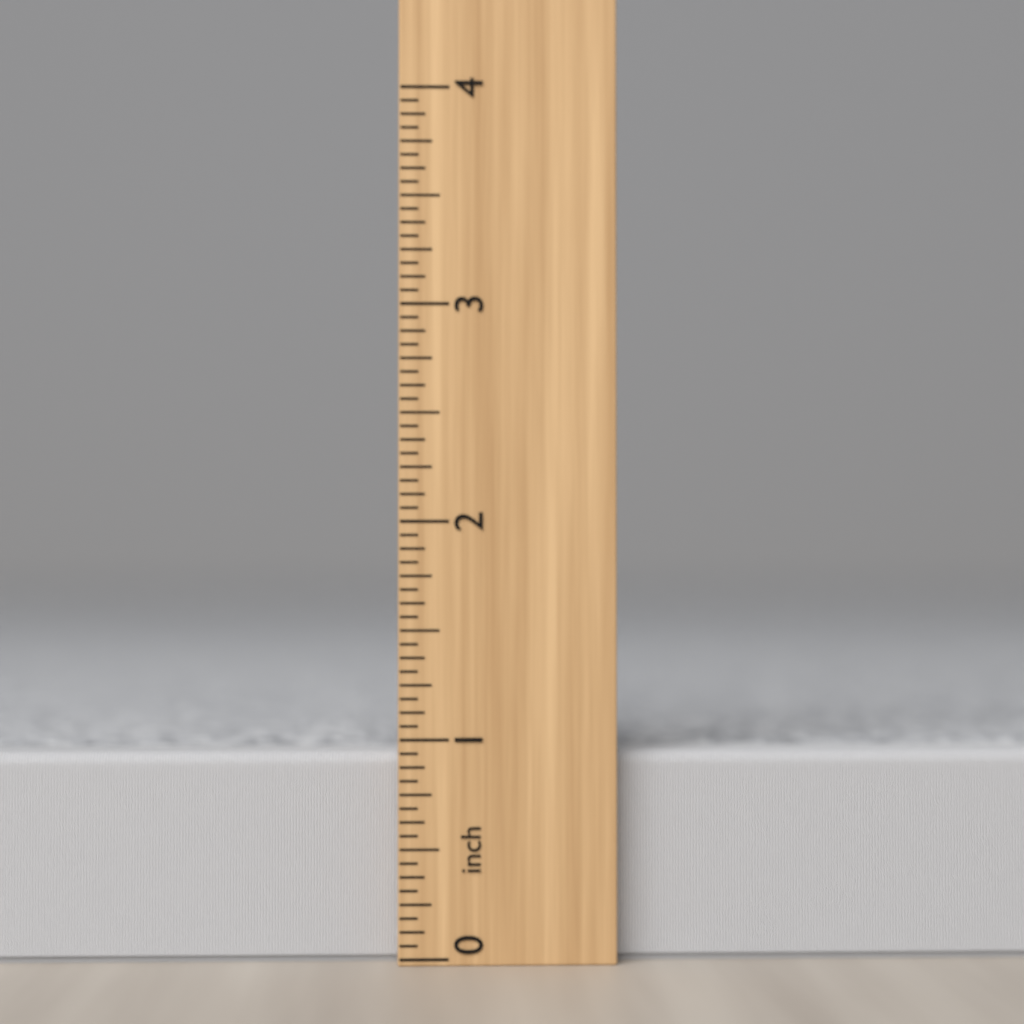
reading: 0.9375 inch
